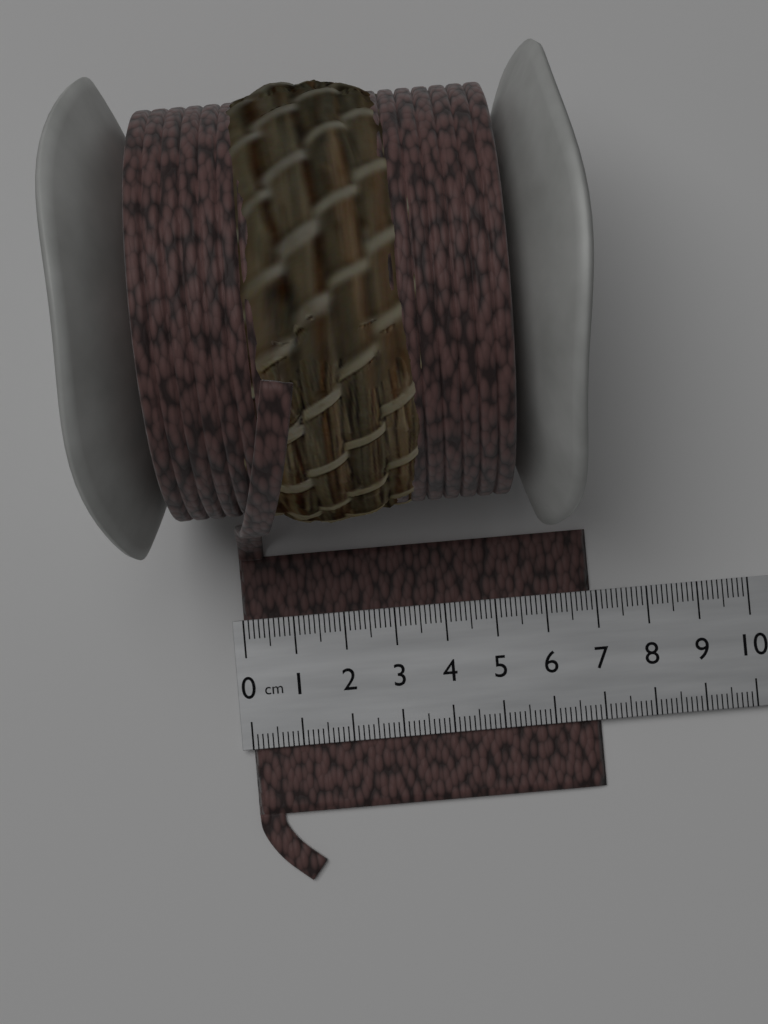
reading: 6.9 cm
